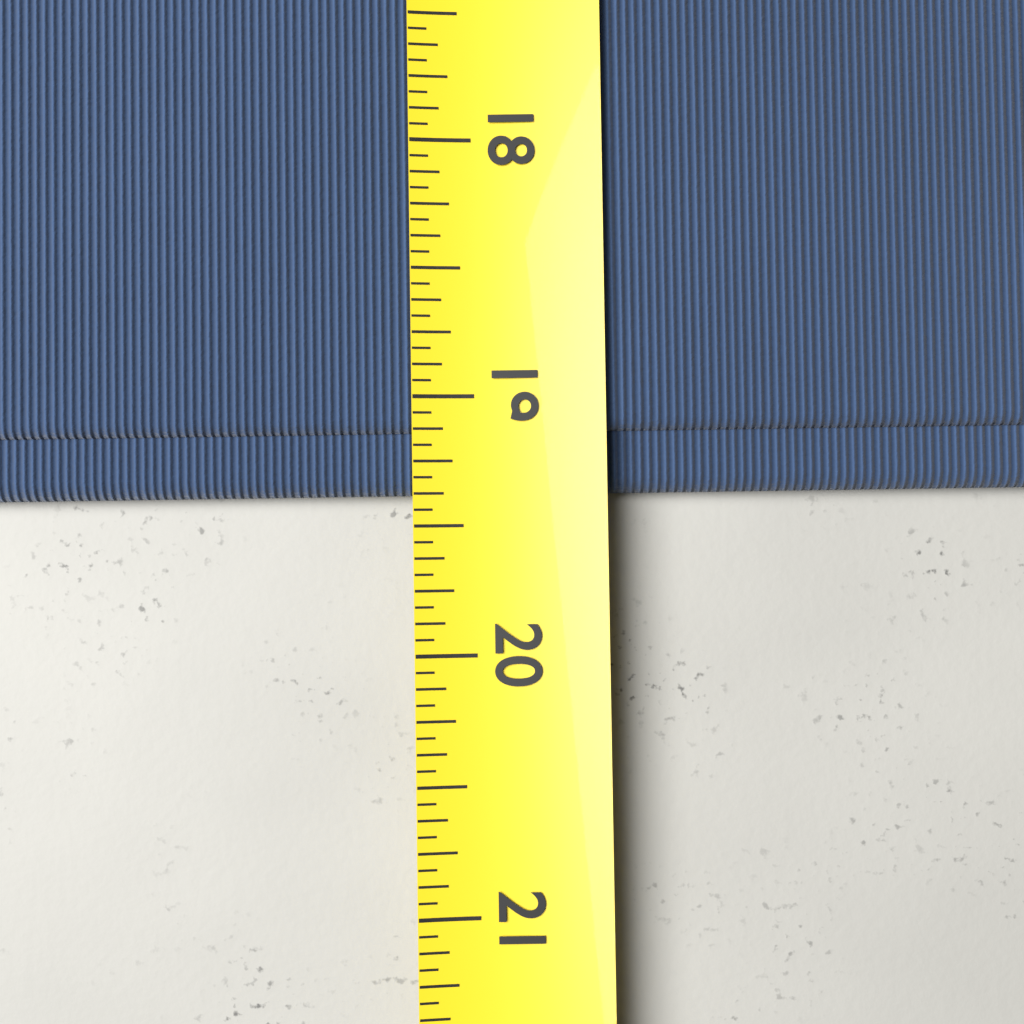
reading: 19.3750 (no unit)
